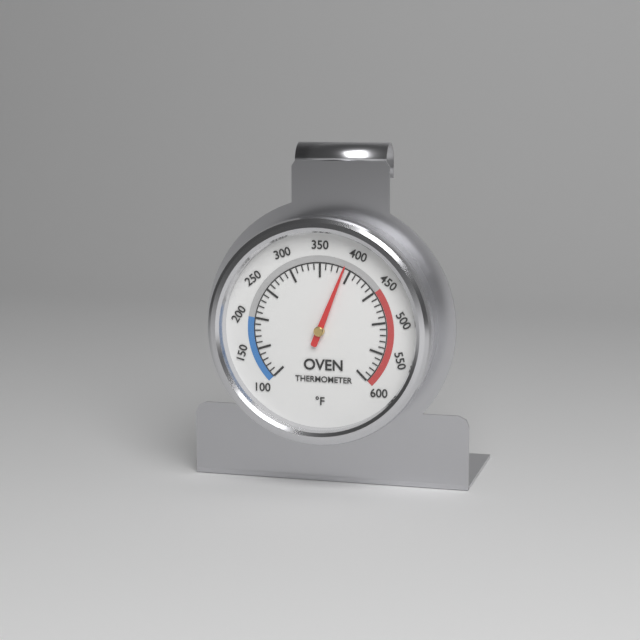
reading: 390 °F
